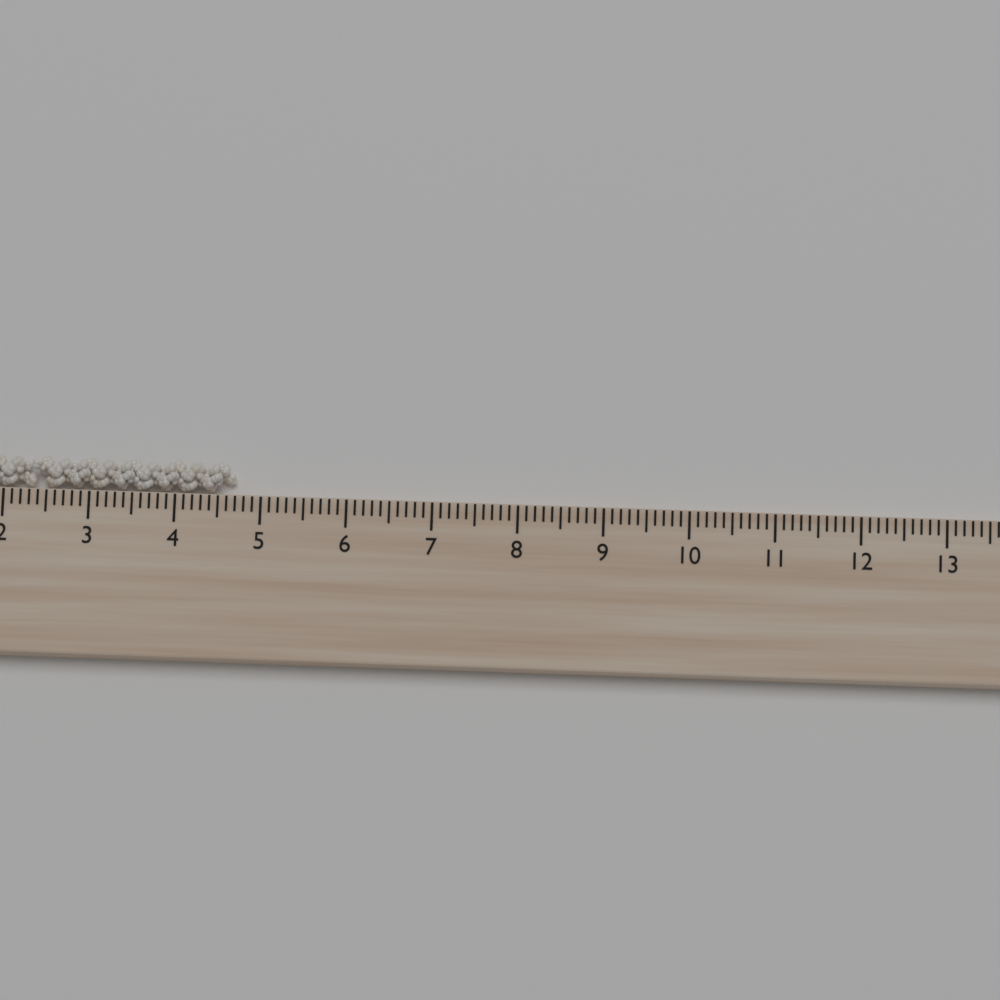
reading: 4.7 cm
